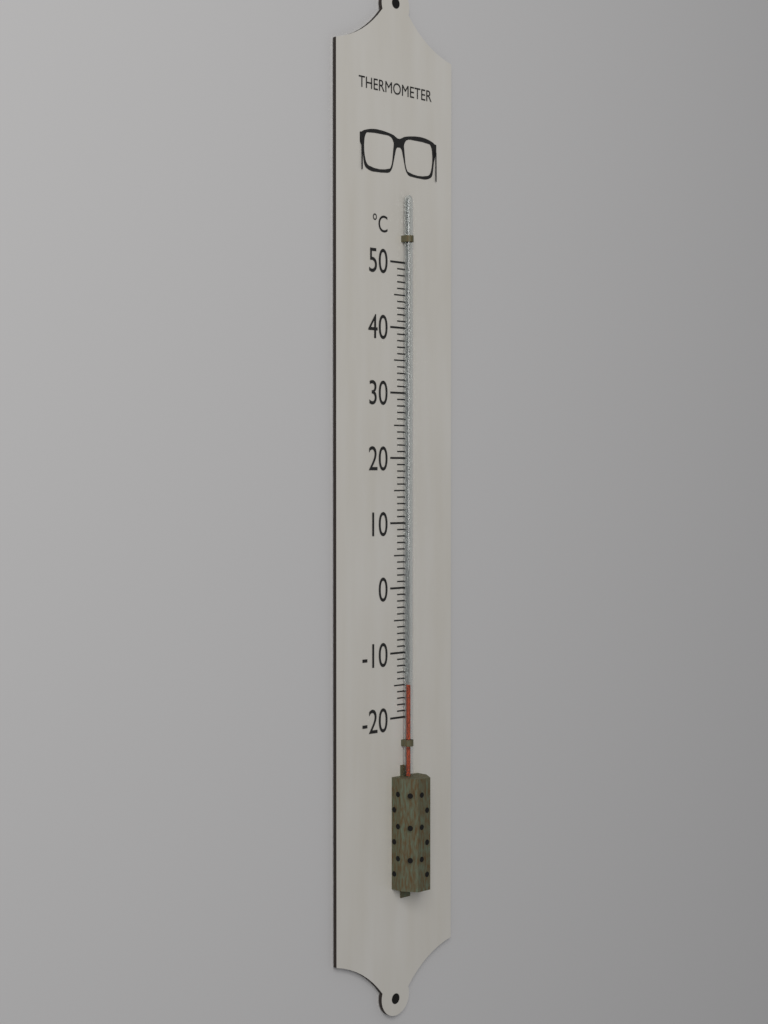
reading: -15 °C
